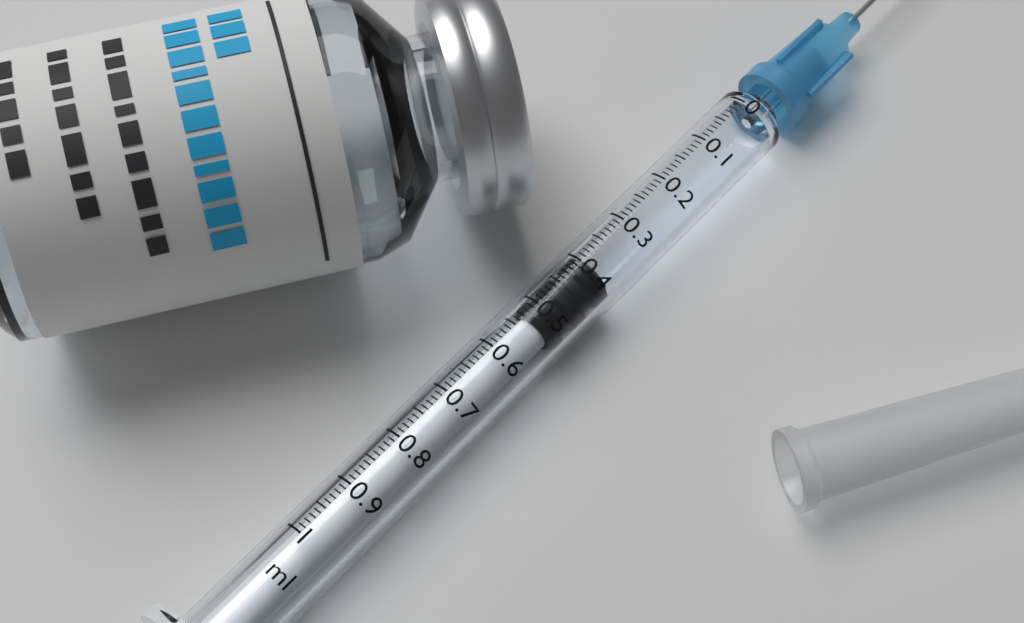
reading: 0.39 ml
